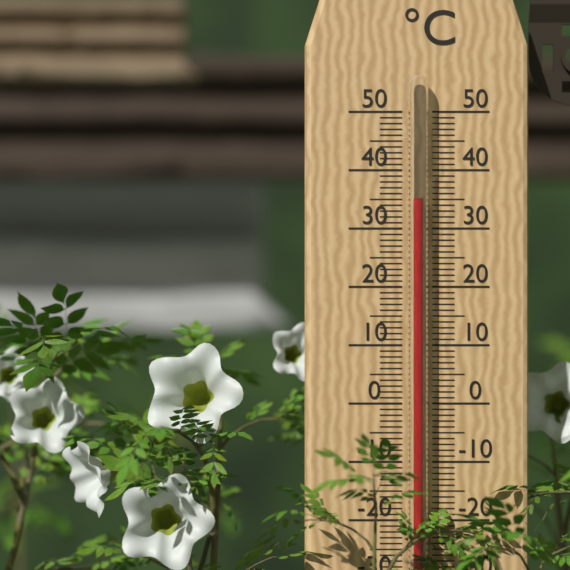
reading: 35 °C
